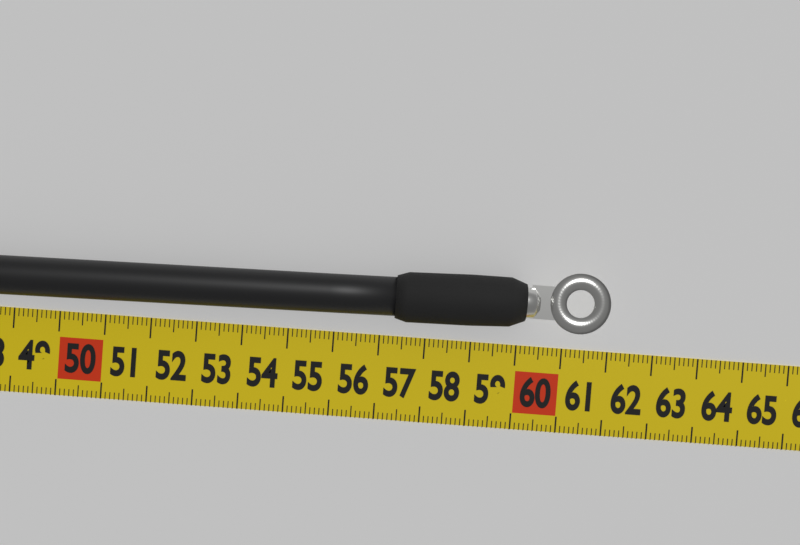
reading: 61.9 cm
